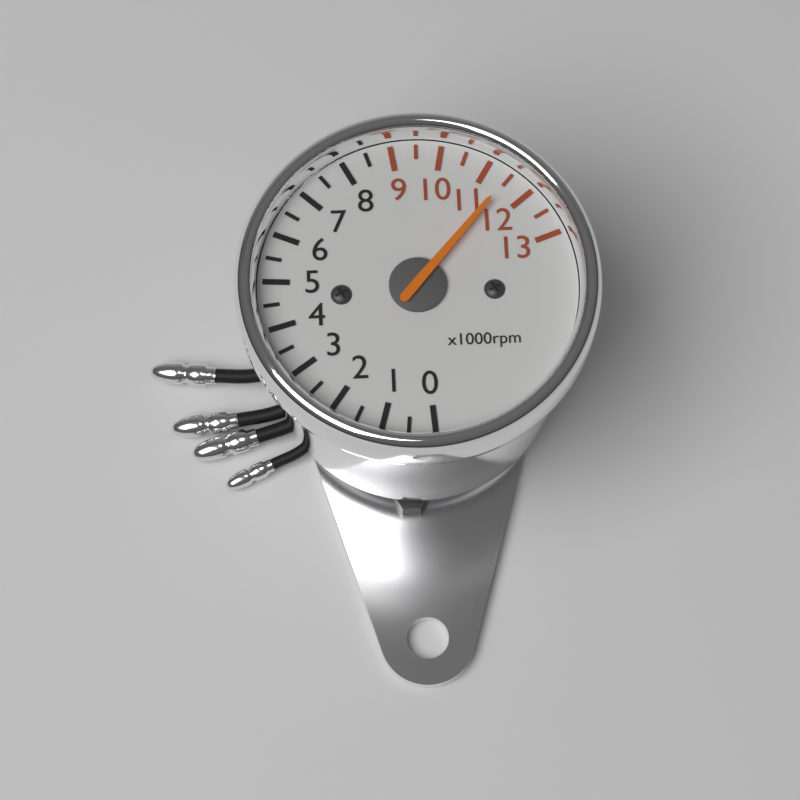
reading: 11500 rpm
